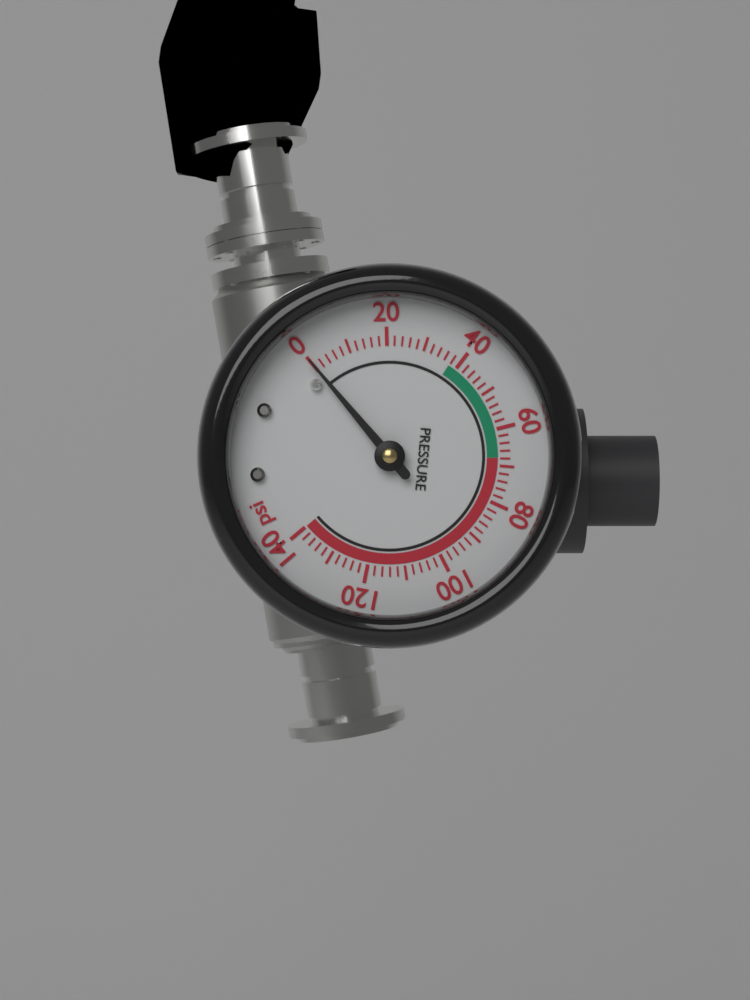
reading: 0 psi
